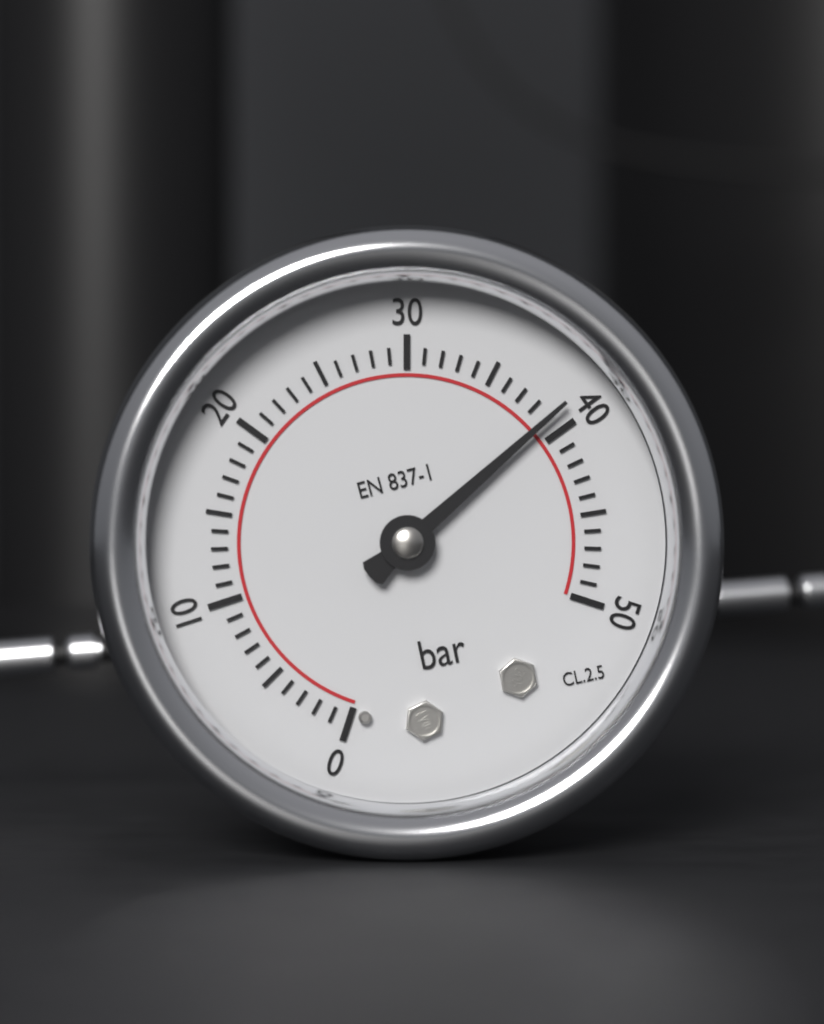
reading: 39 bar
